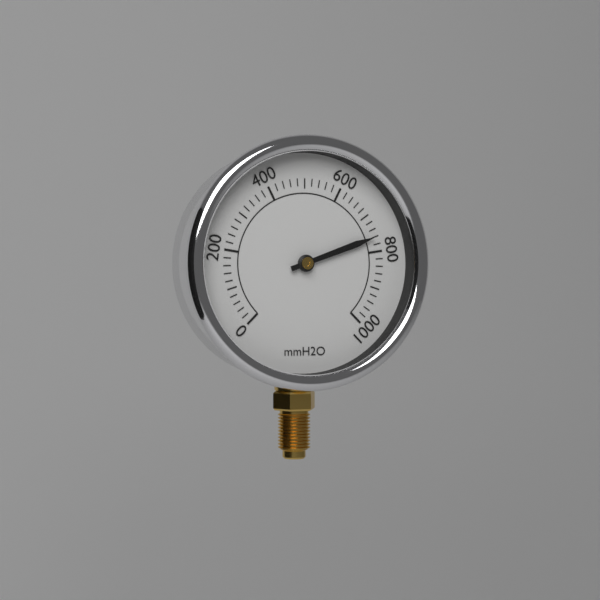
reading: 760 mmH2O
